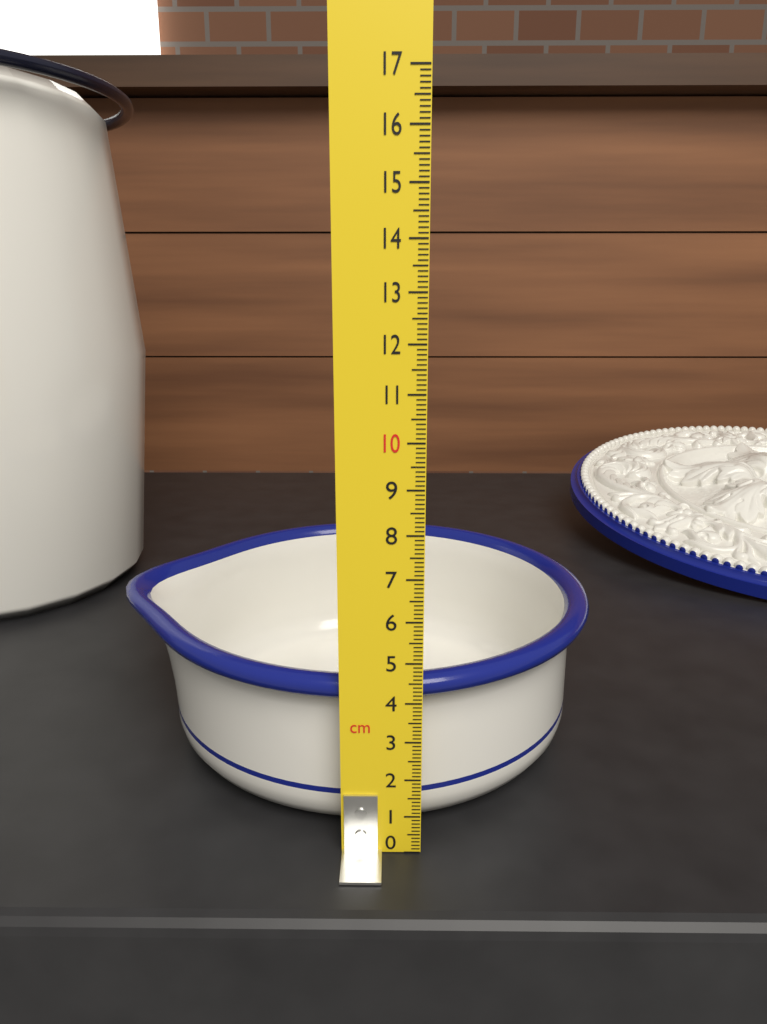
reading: 4.5 cm
